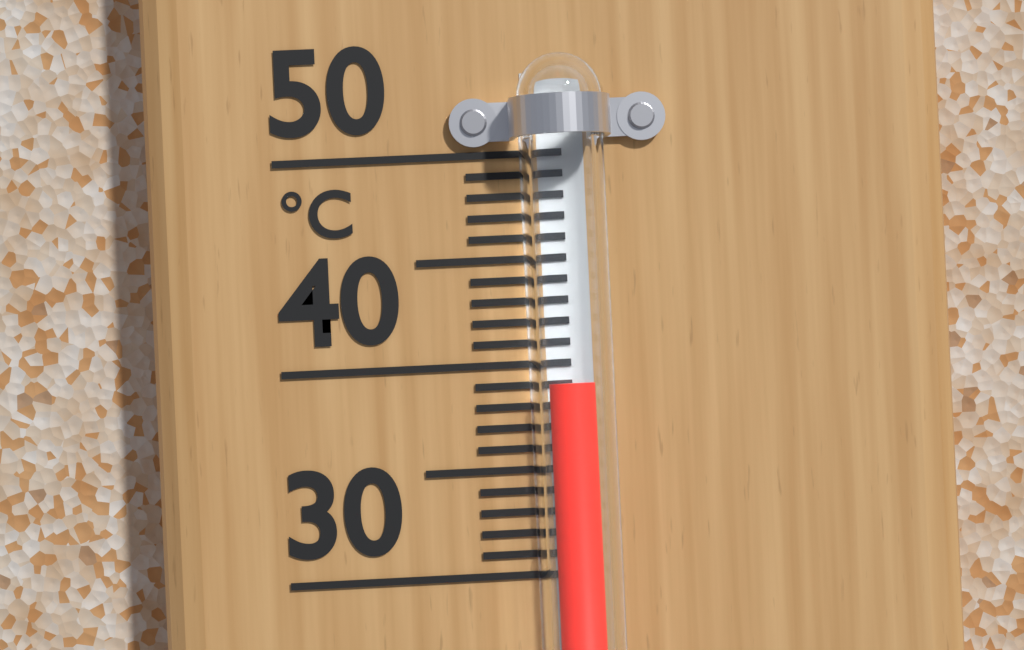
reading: 39 °C
